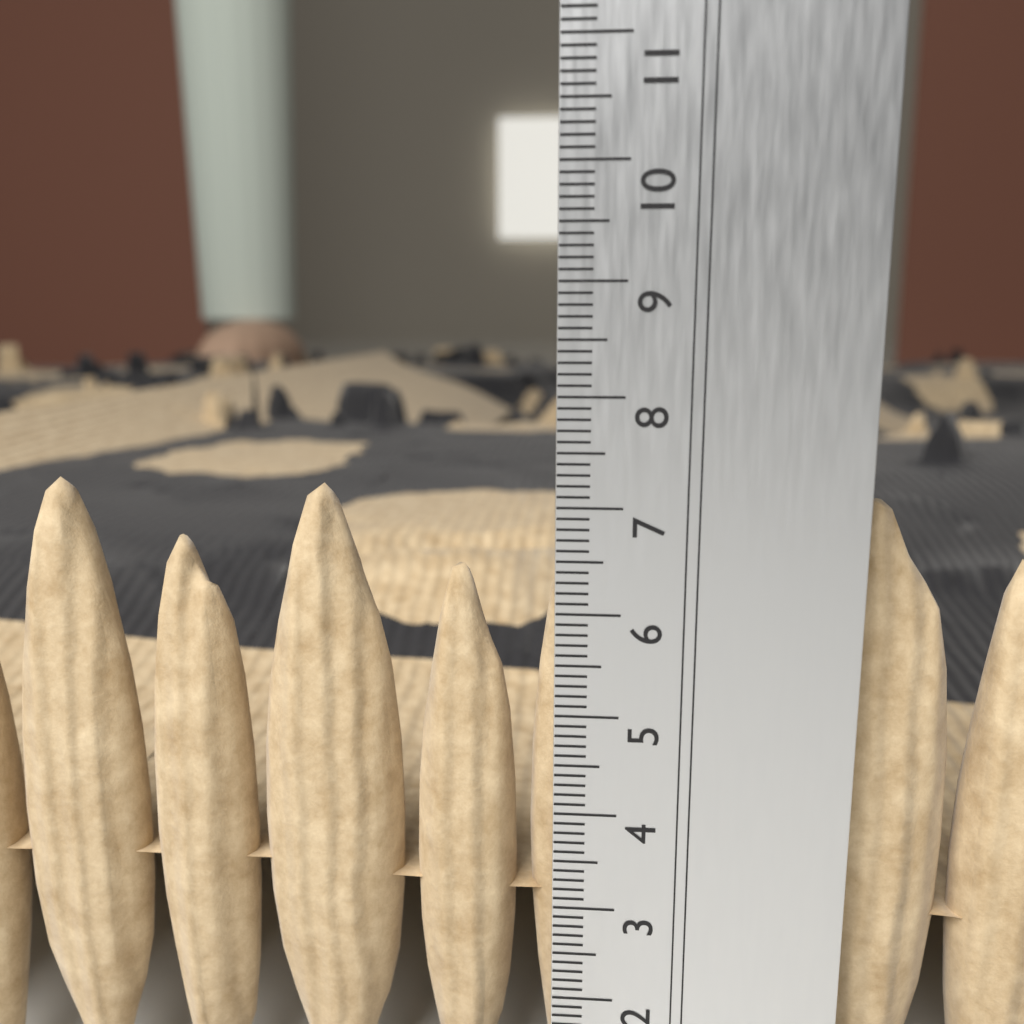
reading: 7.1 cm
